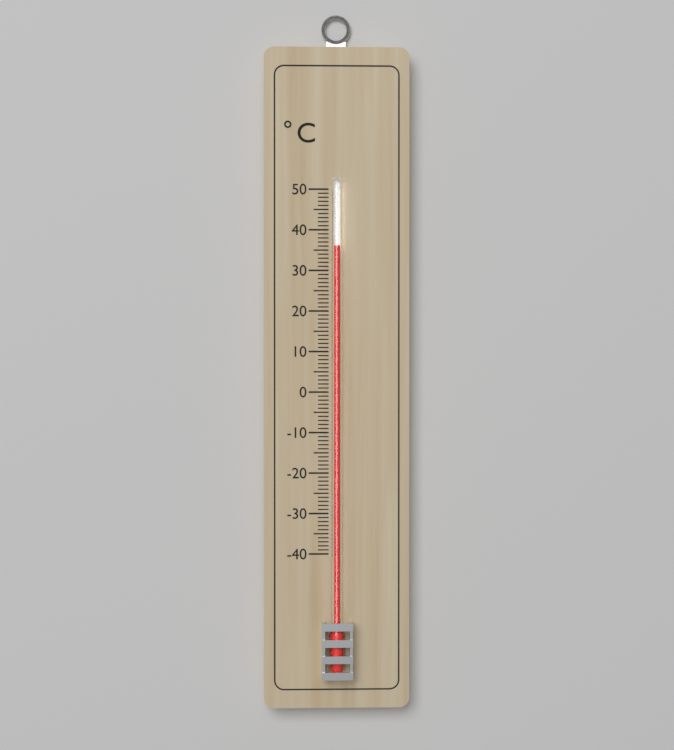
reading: 36 °C
